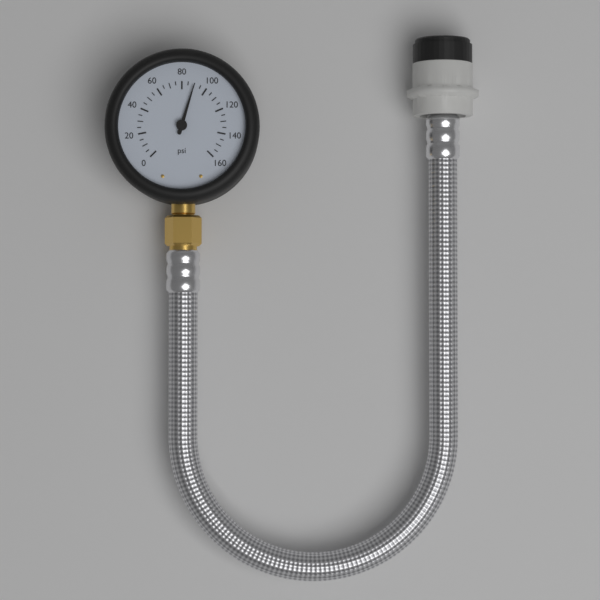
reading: 90 psi
